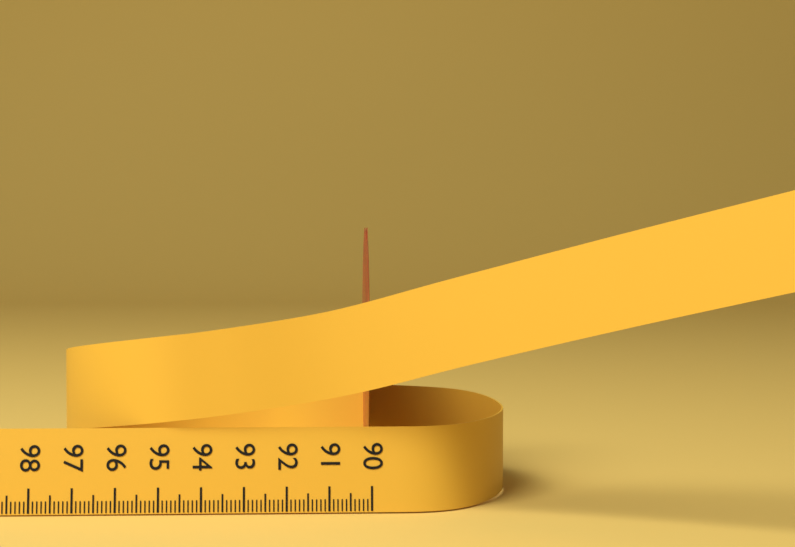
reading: 90.1 (no unit)
